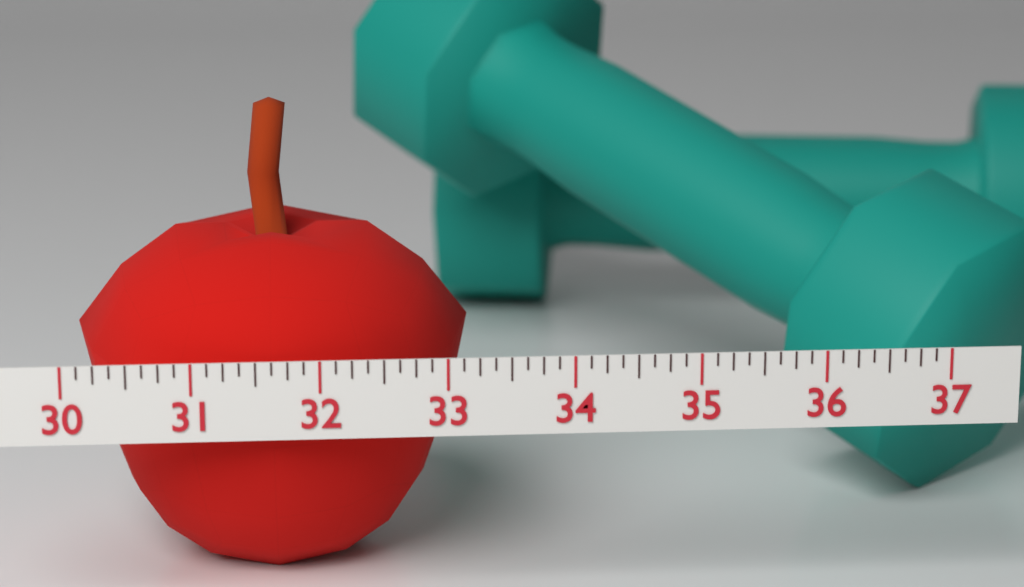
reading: 33.250 (no unit)
